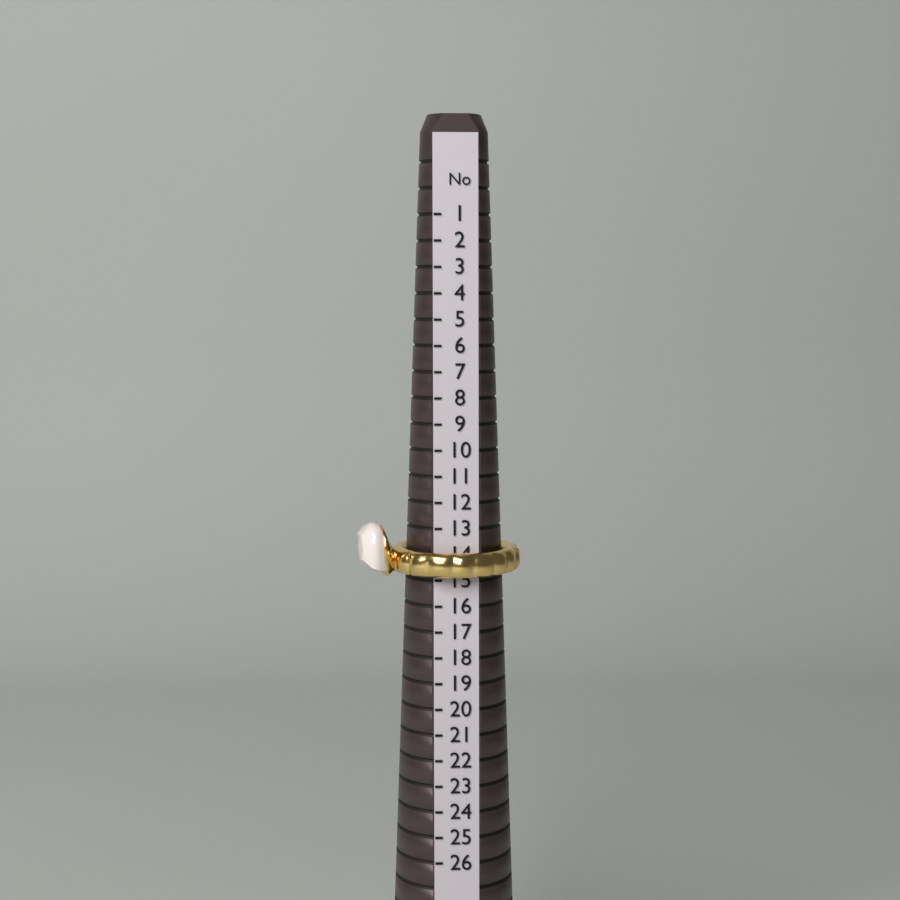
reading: 15 (no unit)
